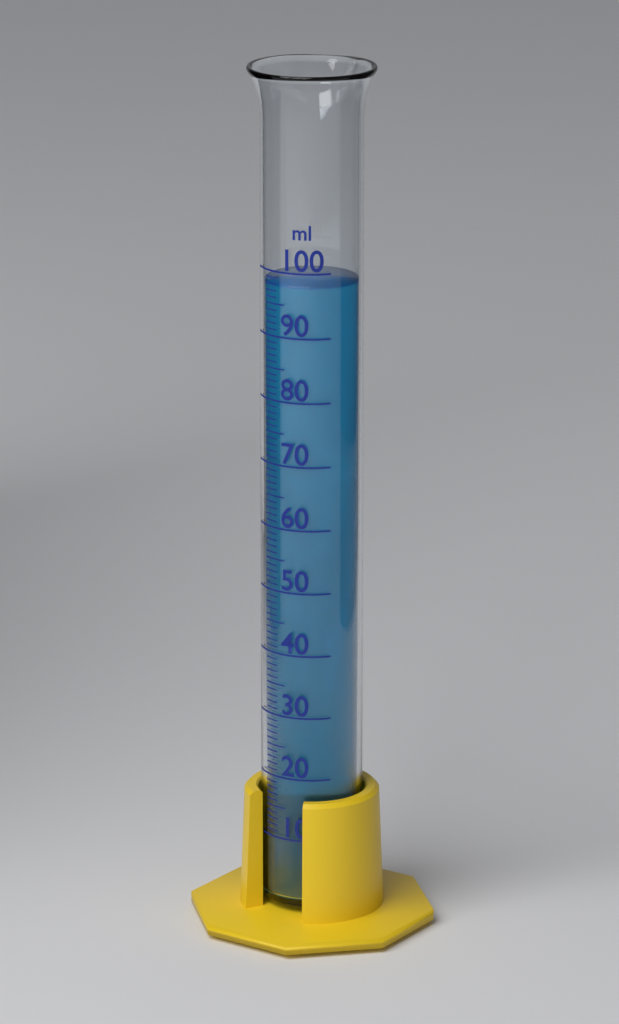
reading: 98 ml
